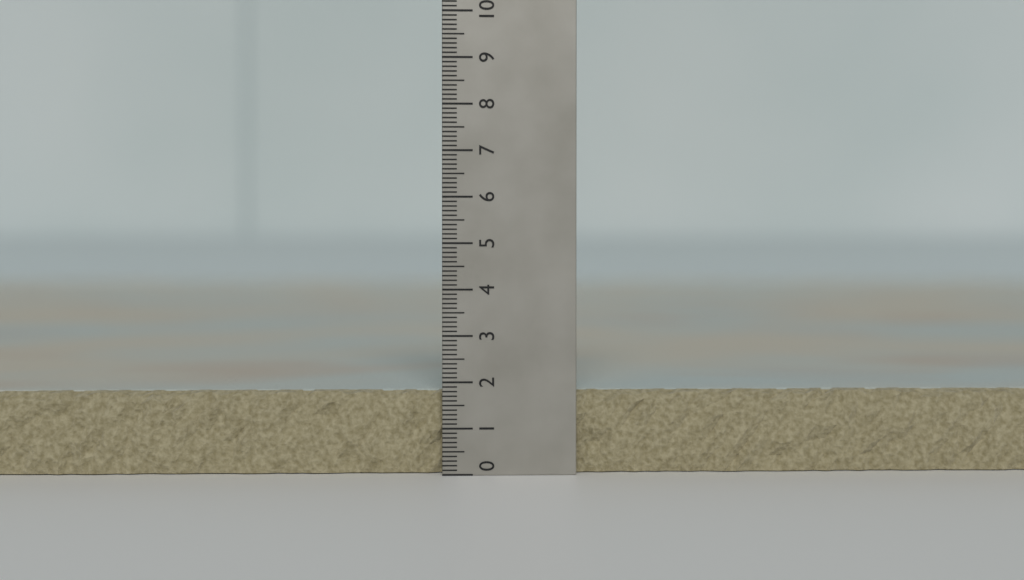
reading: 1.8 (no unit)
